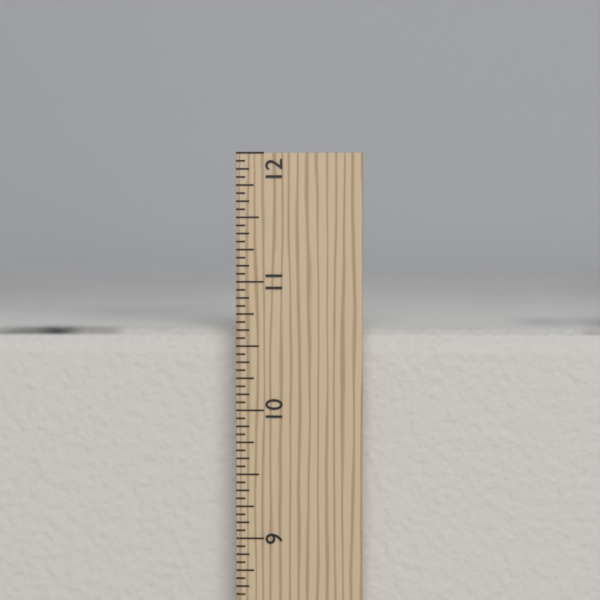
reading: 10.6250 in
